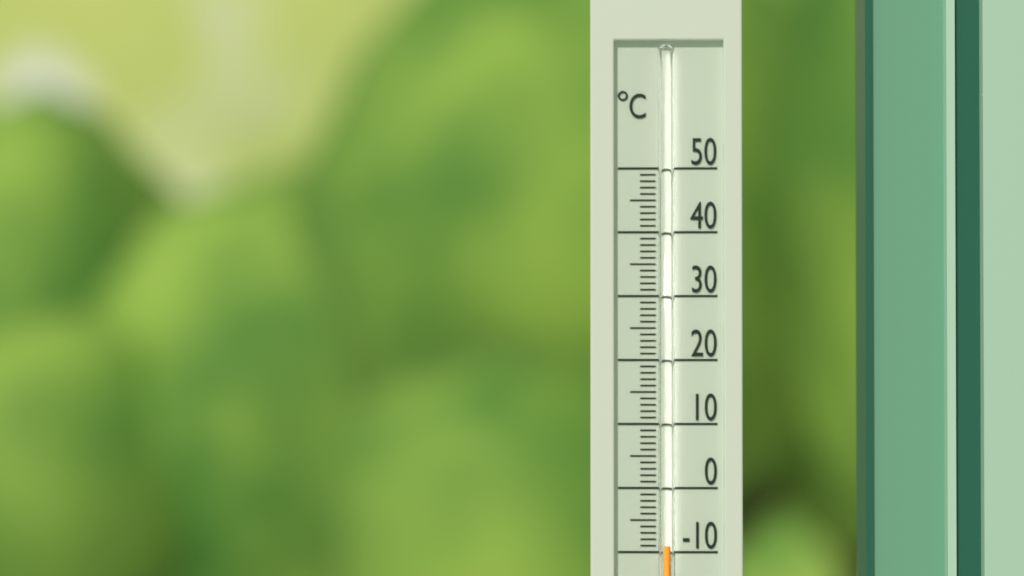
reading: -9 °C
